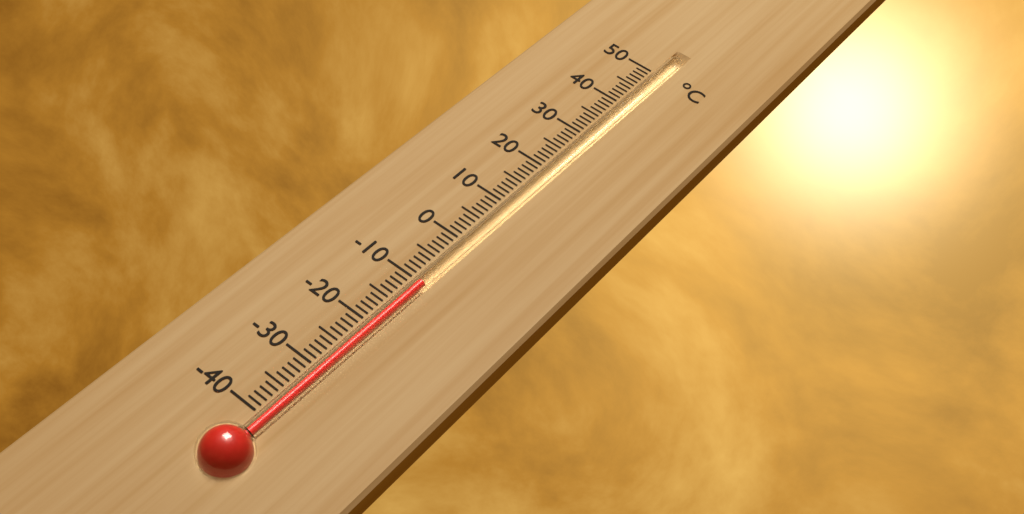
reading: -10 °C
